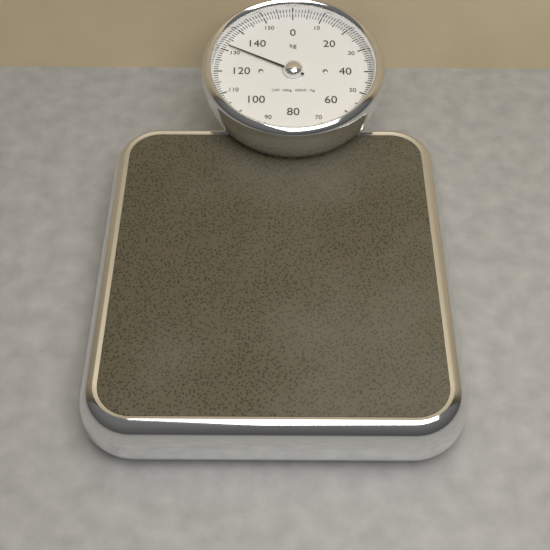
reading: 132 kg
